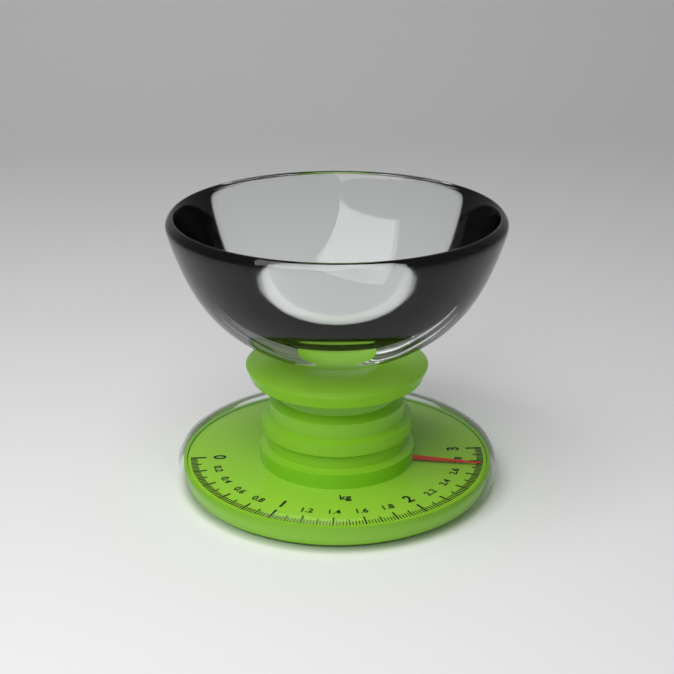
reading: 2.74 kg
